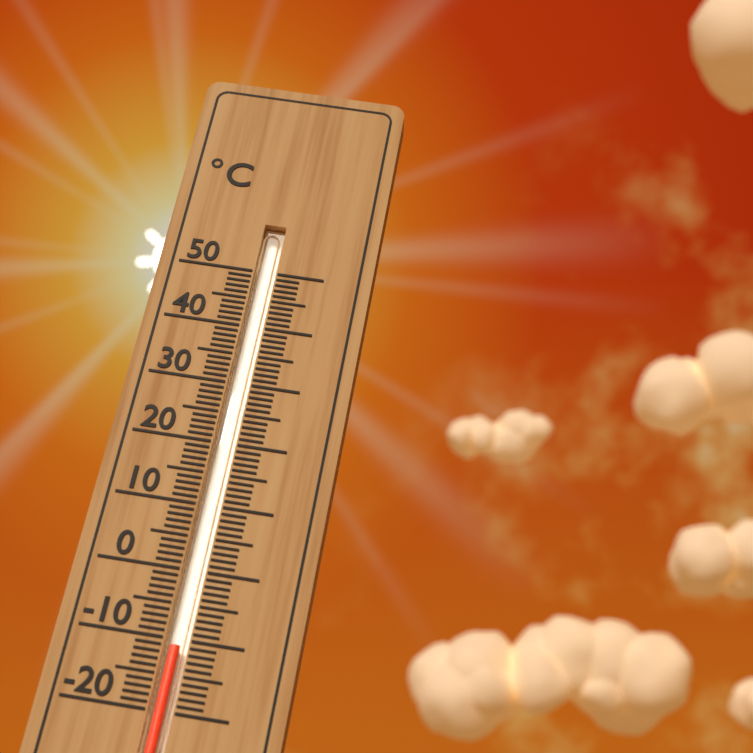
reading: -11 °C
